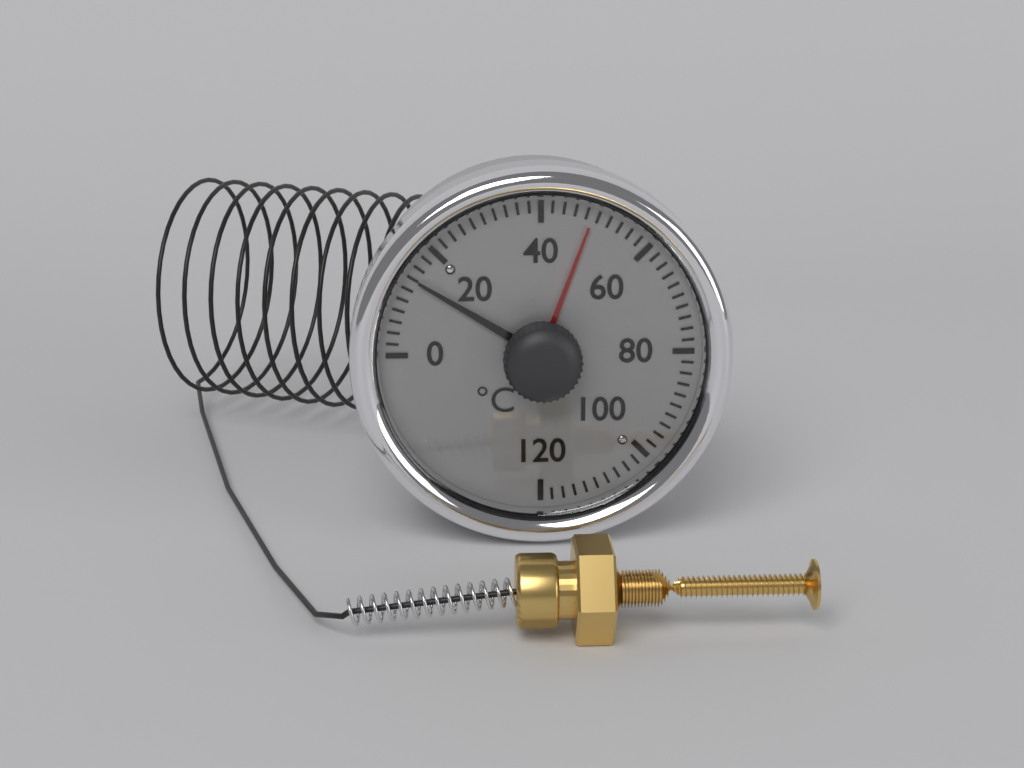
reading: 14 °C
